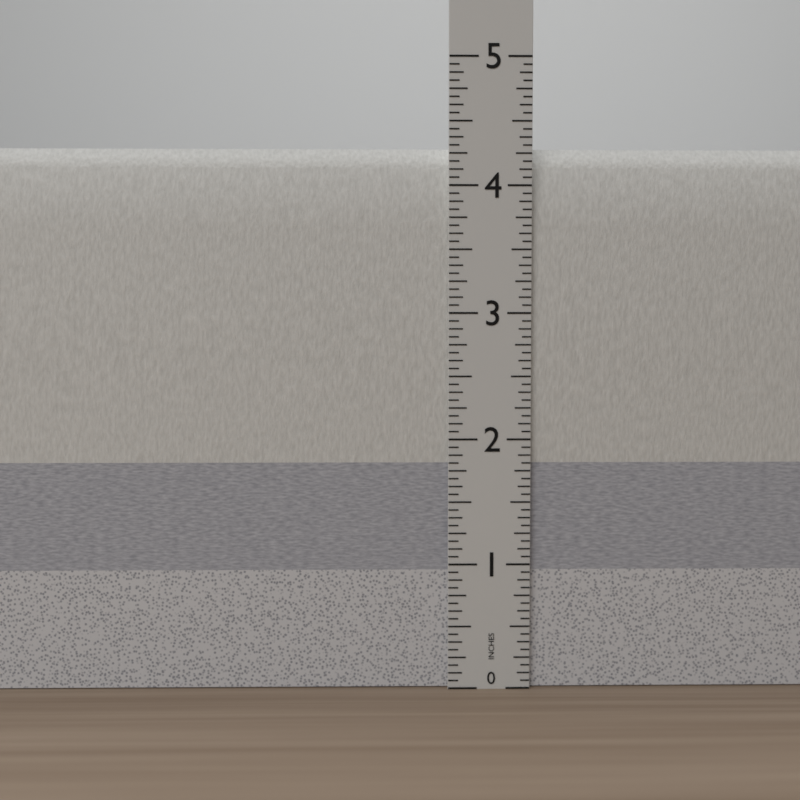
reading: 4.3125 in
